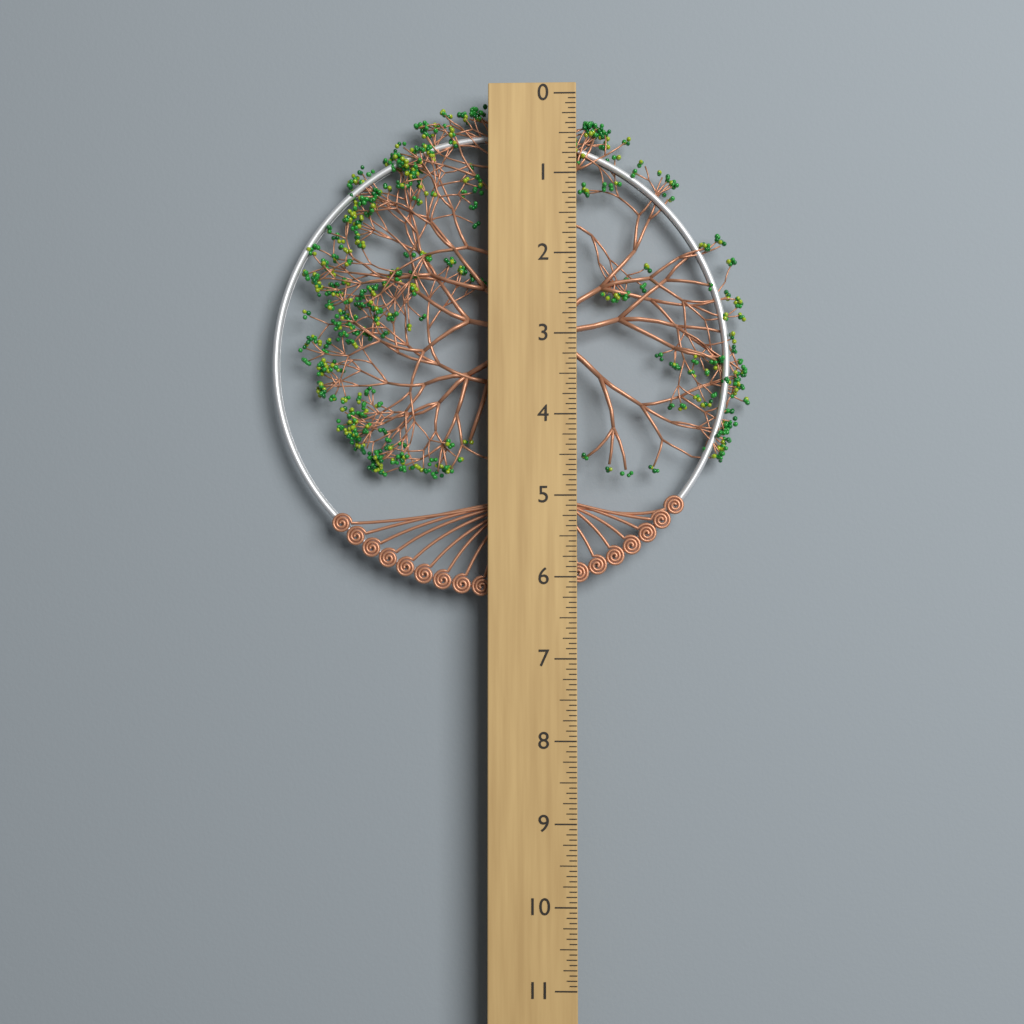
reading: 6.2500 (no unit)
